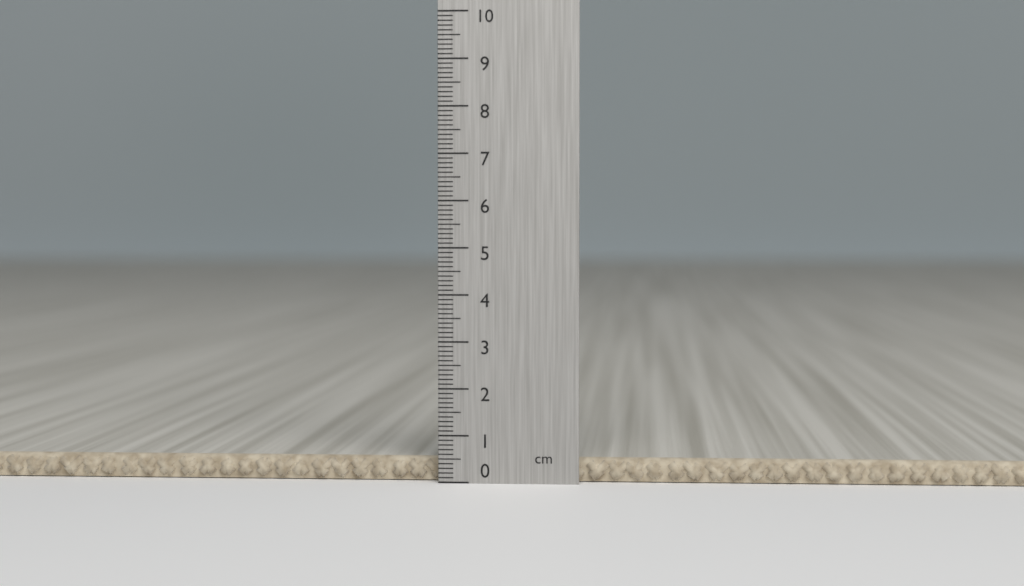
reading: 0.5 cm
